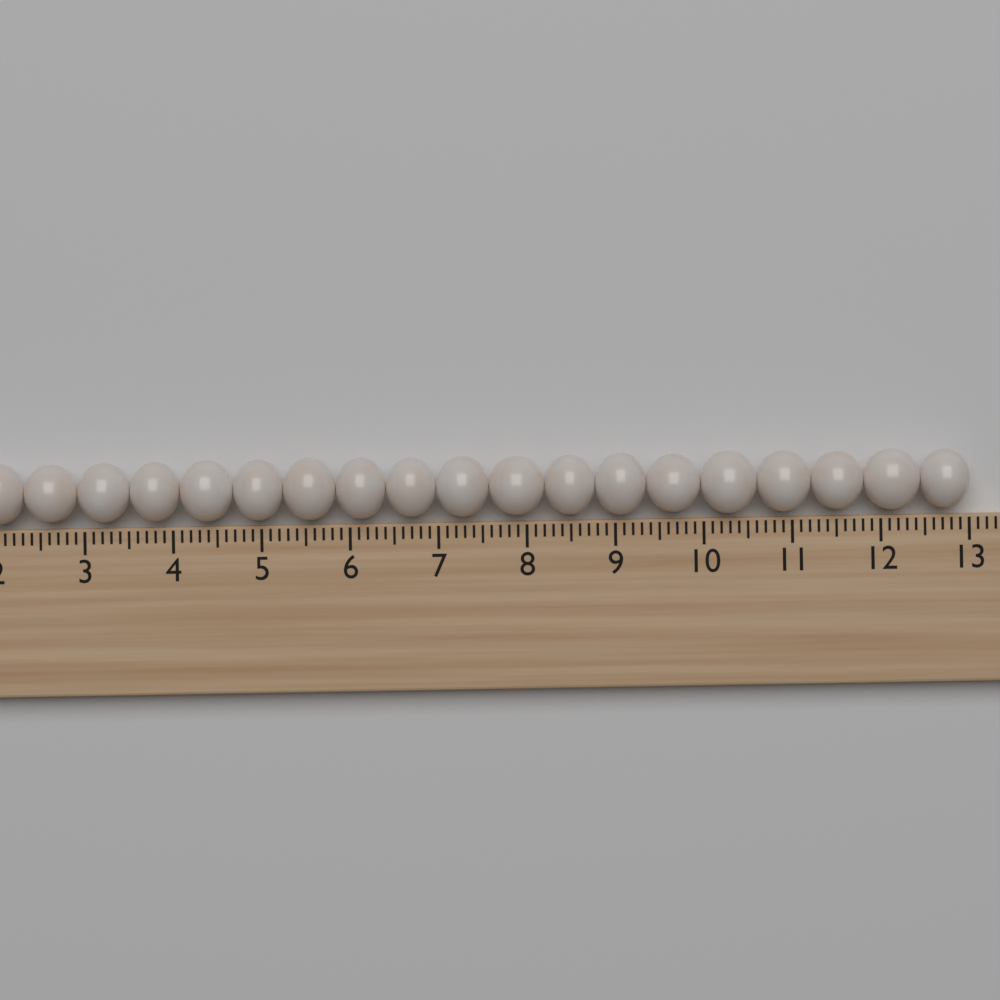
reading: 13.0 (no unit)
